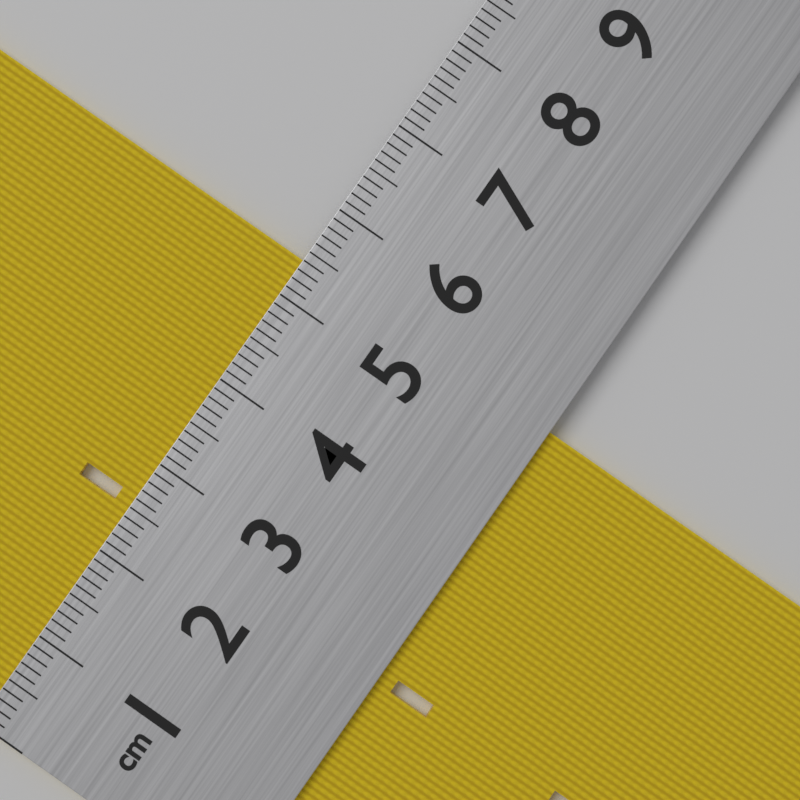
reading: 5.4 cm
